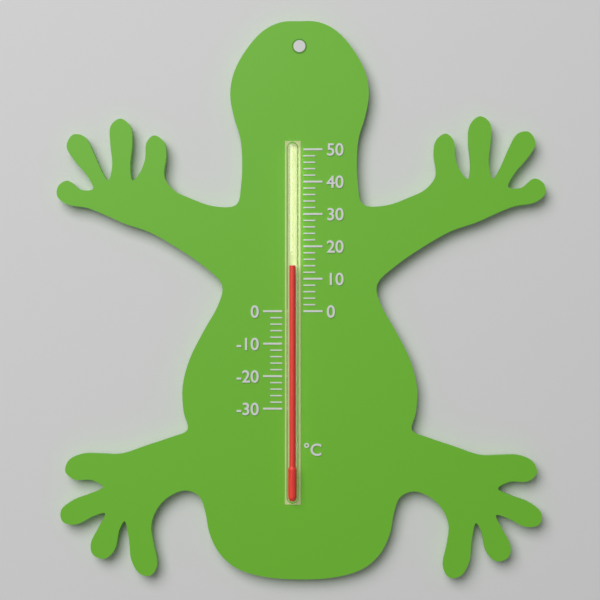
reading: 14 °C
